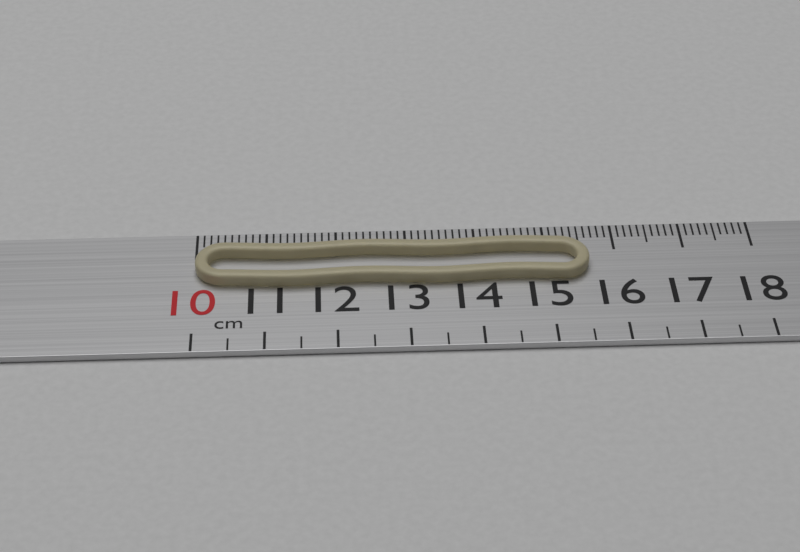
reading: 15.6 cm
